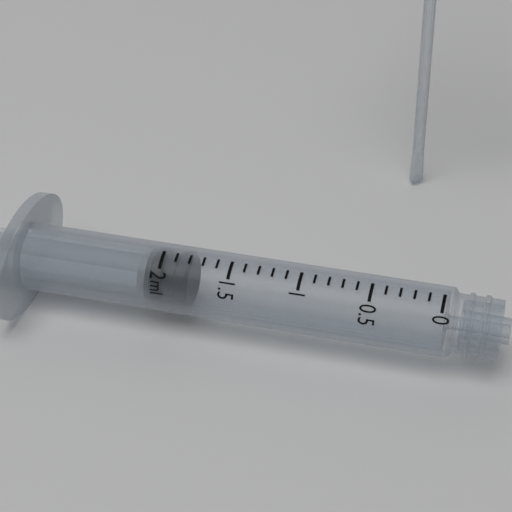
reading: 1.8 ml
